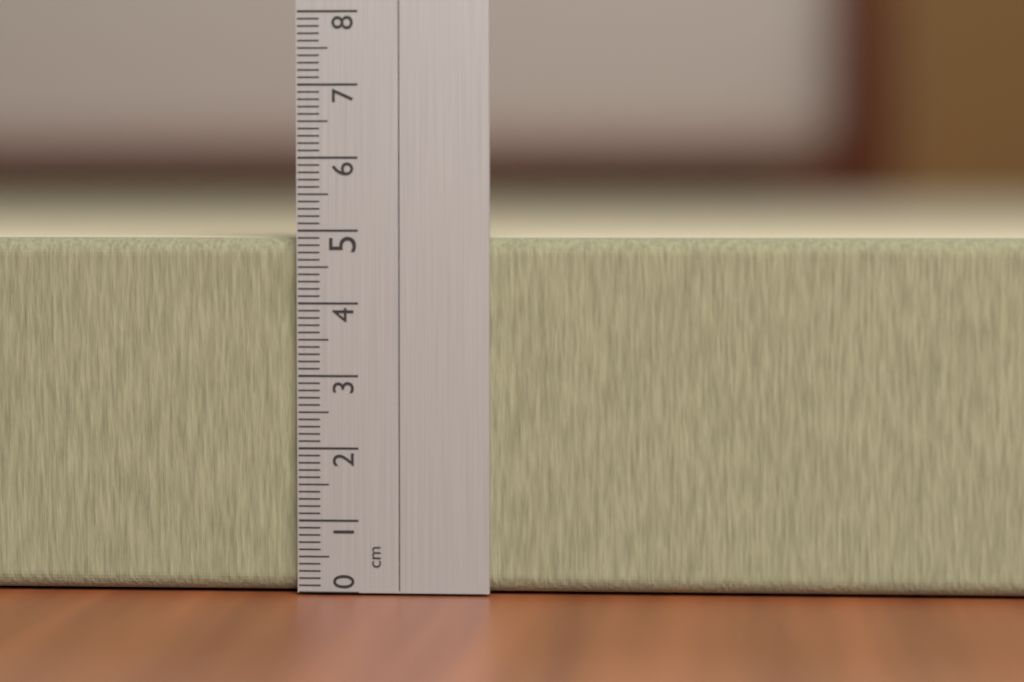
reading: 4.9 cm
